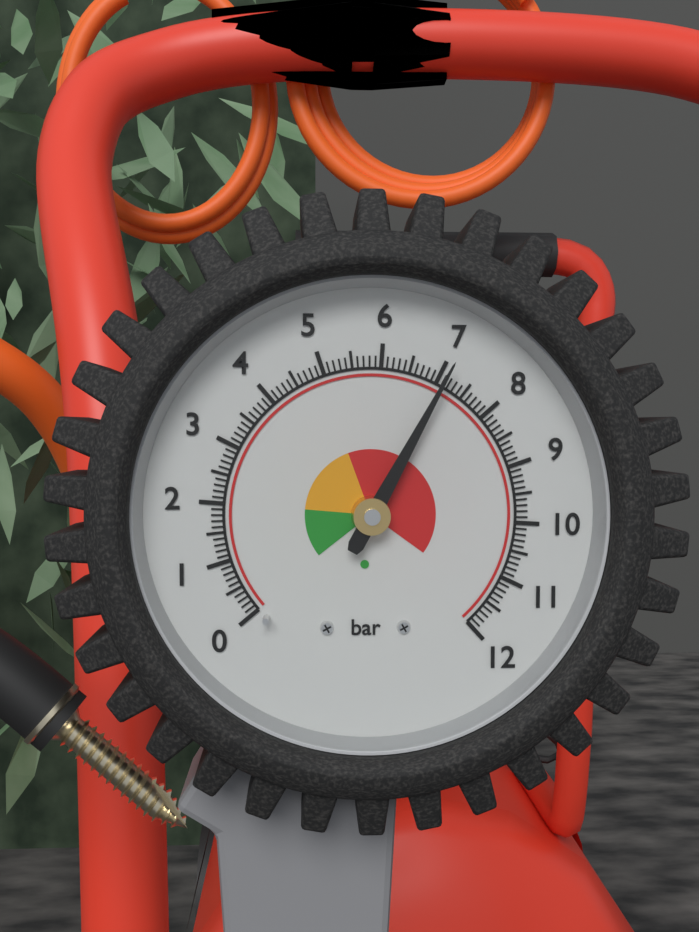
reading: 7.1 bar
